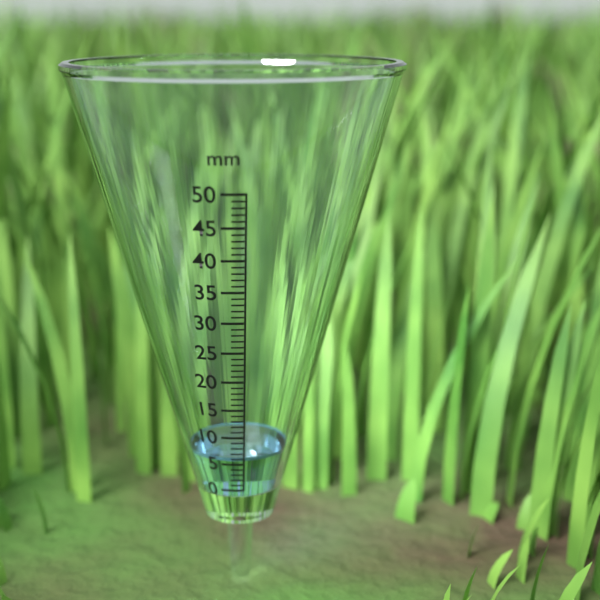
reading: 6 mm
